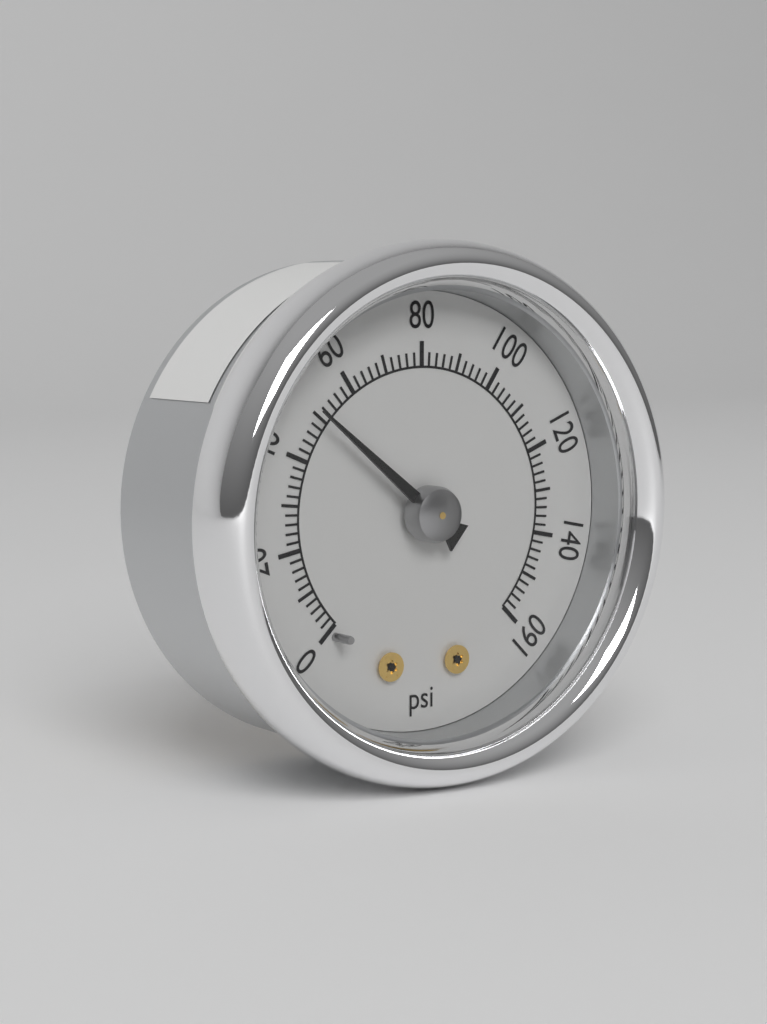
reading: 50 psi
